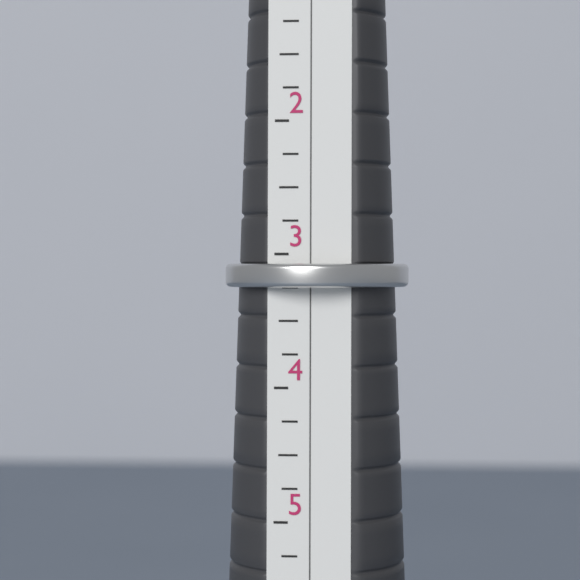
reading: 3.25 (no unit)
